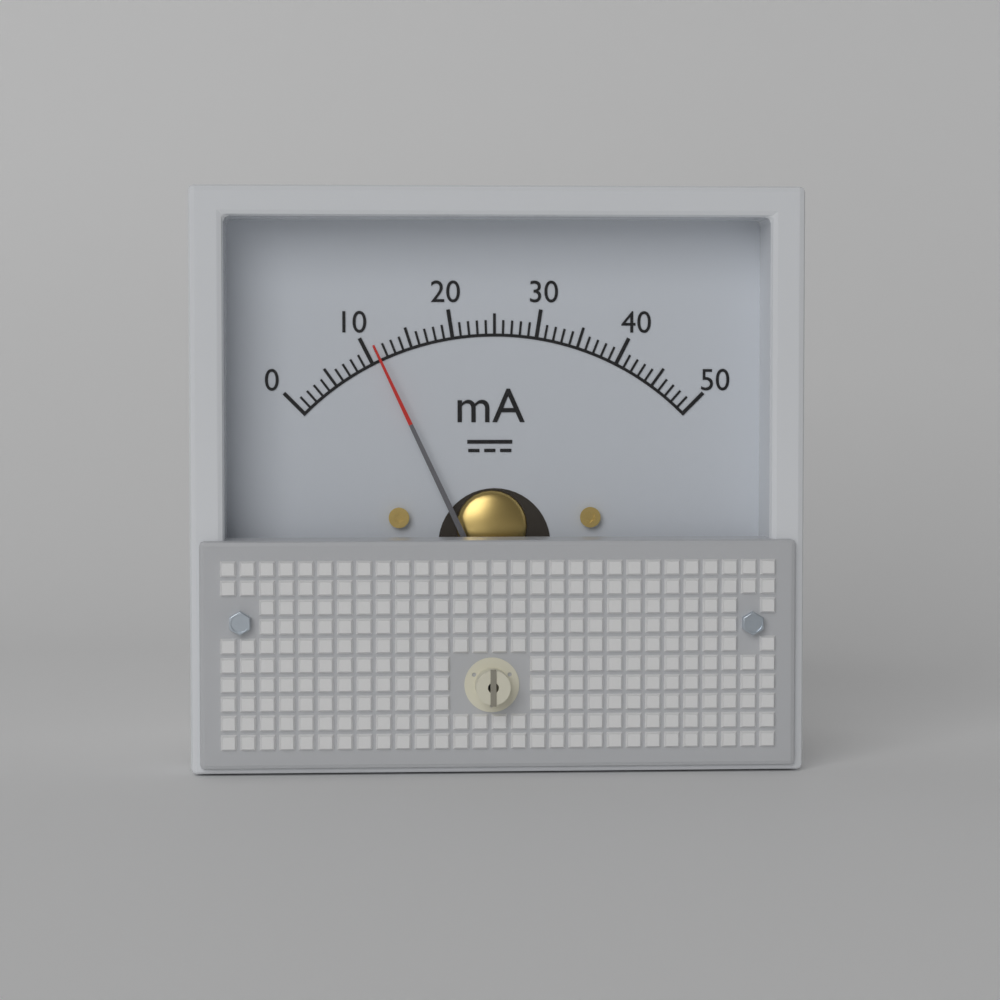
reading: 11 mA
